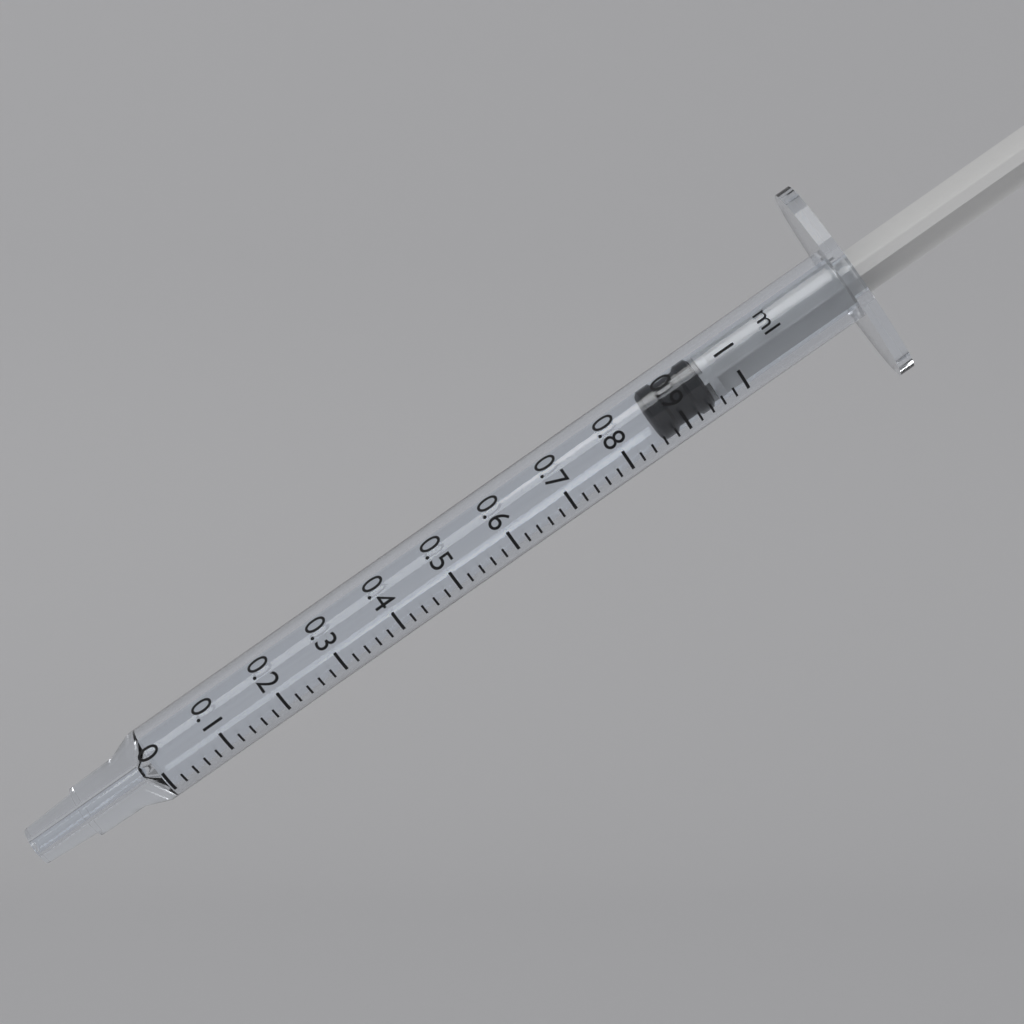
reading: 0.86 ml
